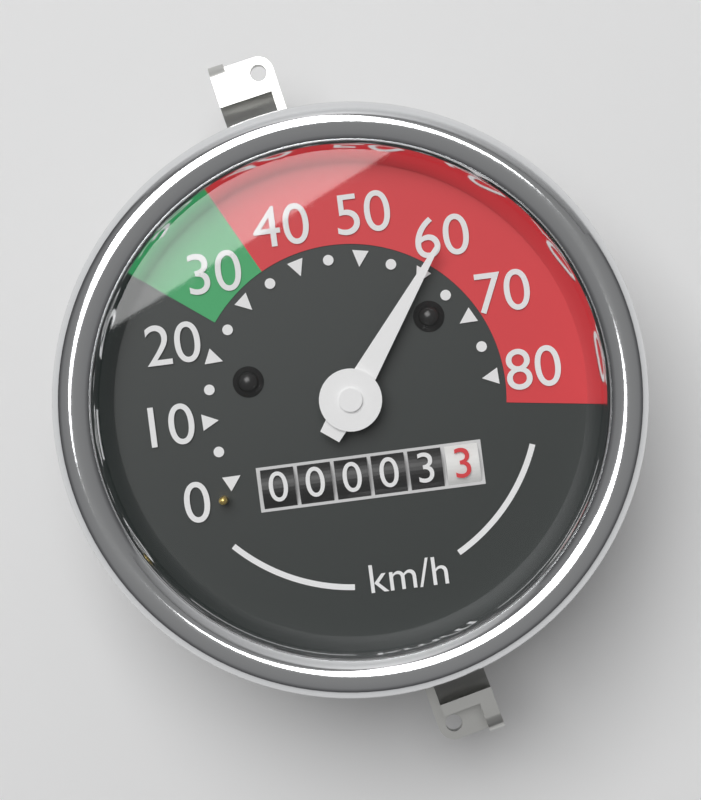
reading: 60 km/h
